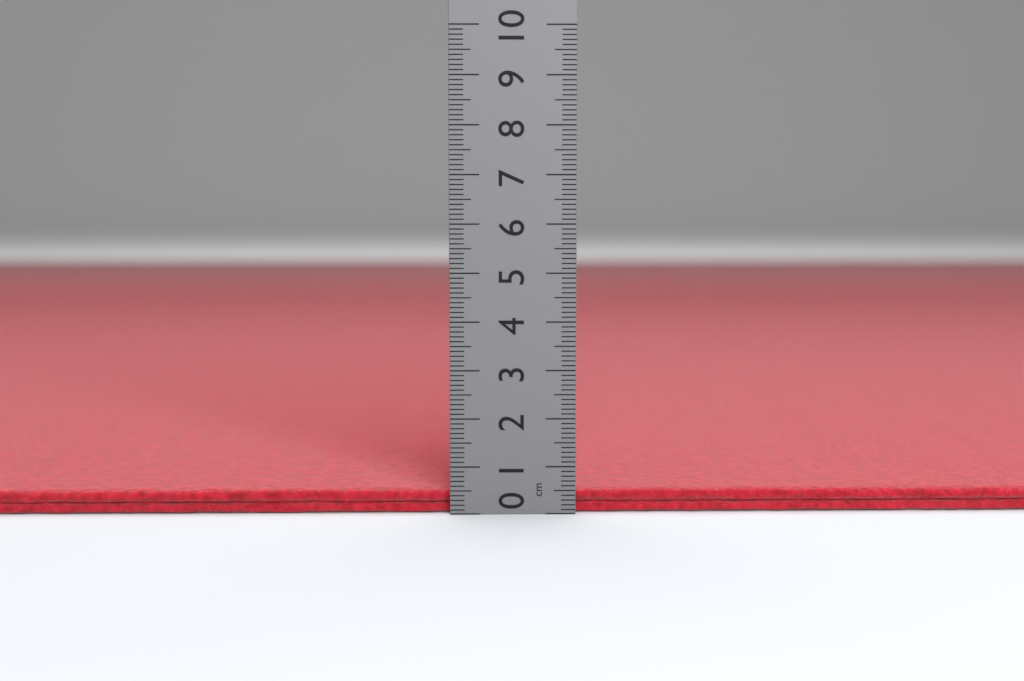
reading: 0.5 cm
